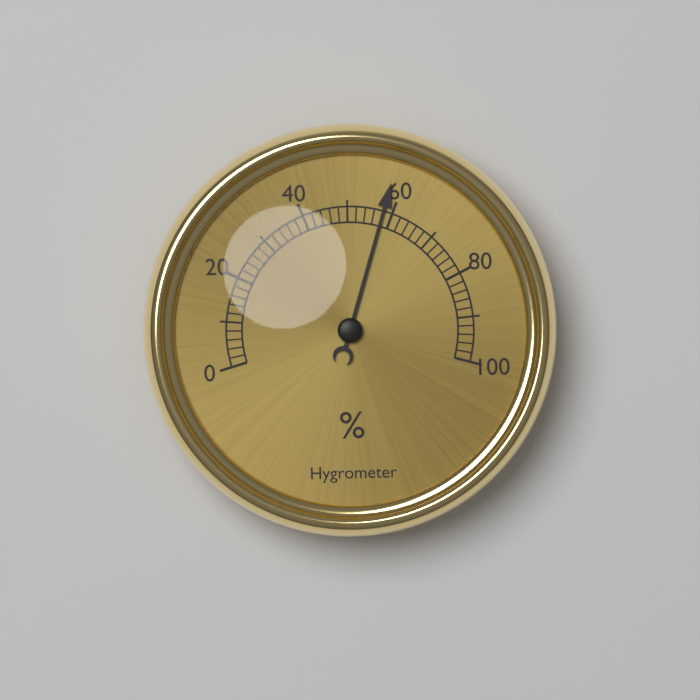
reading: 58 %
